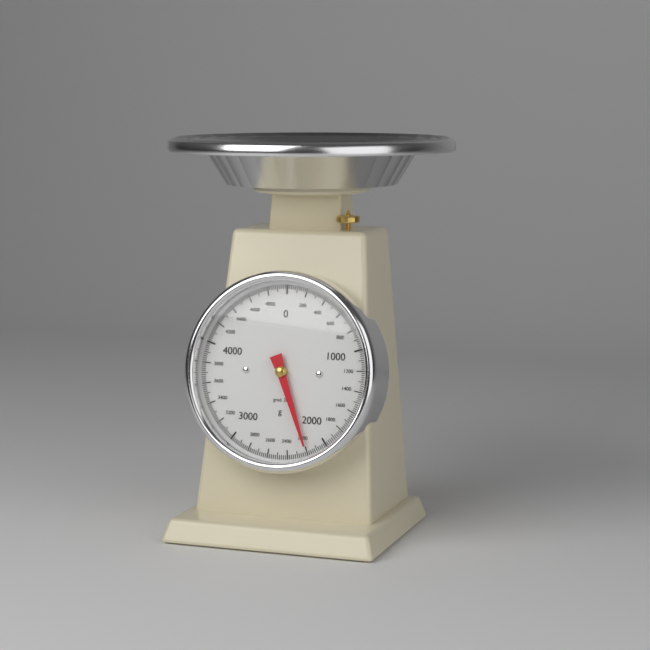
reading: 2200 g
